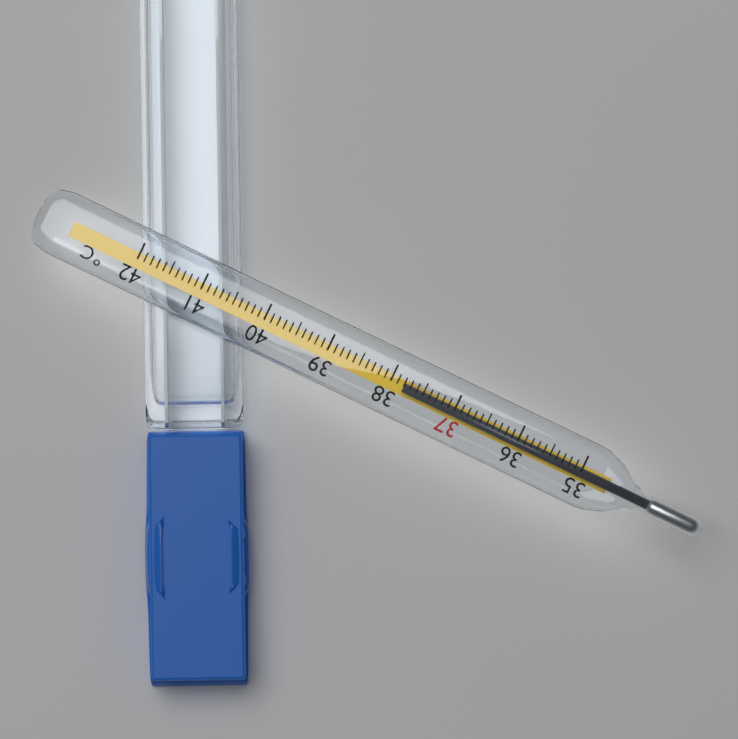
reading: 37.8 °C
